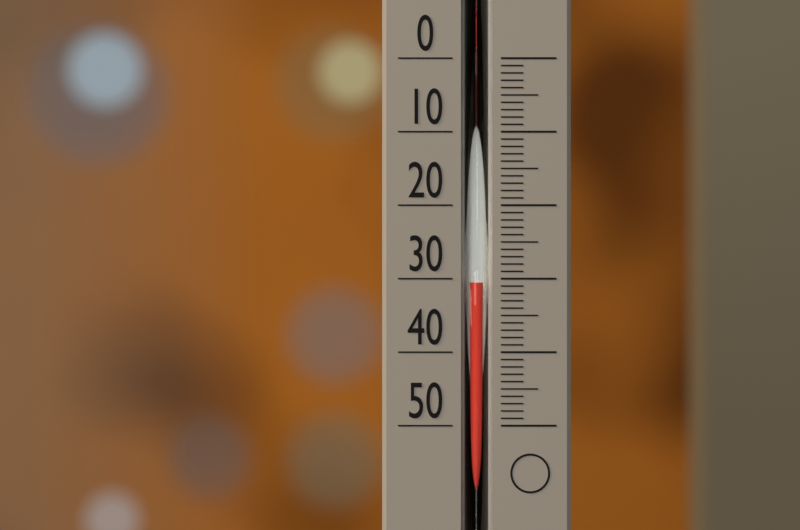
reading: 30.5 (no unit)
